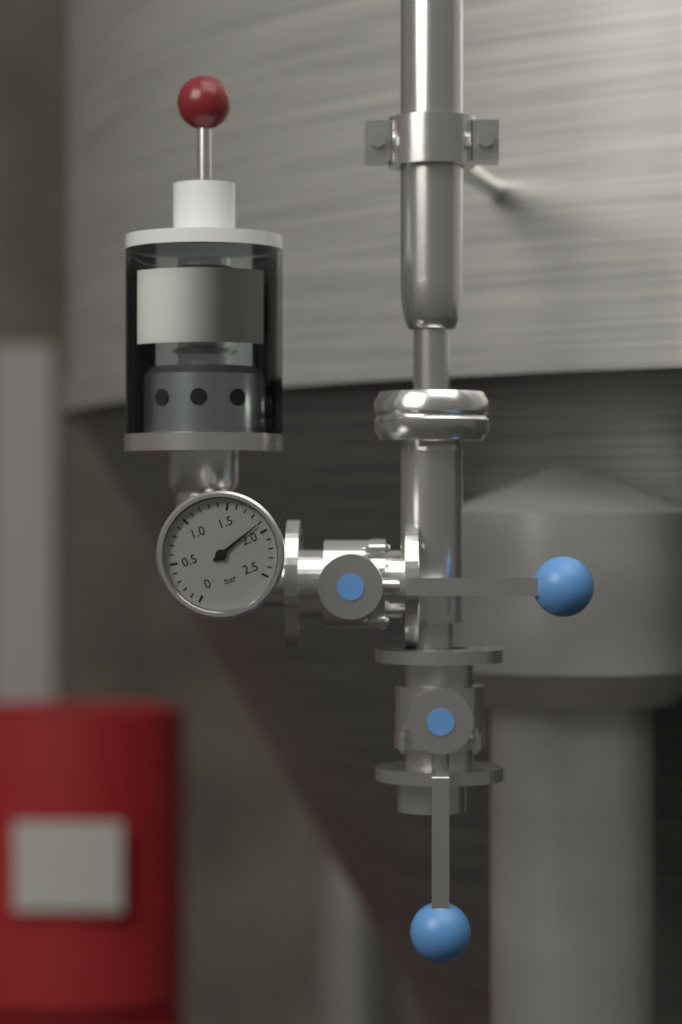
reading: 1.9 bar
